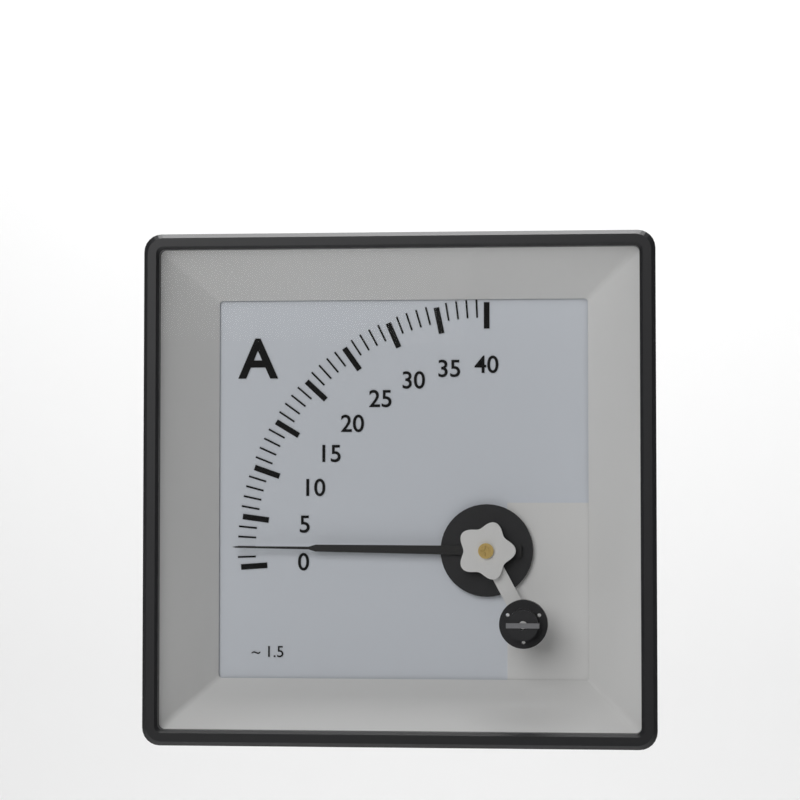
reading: 2 A
